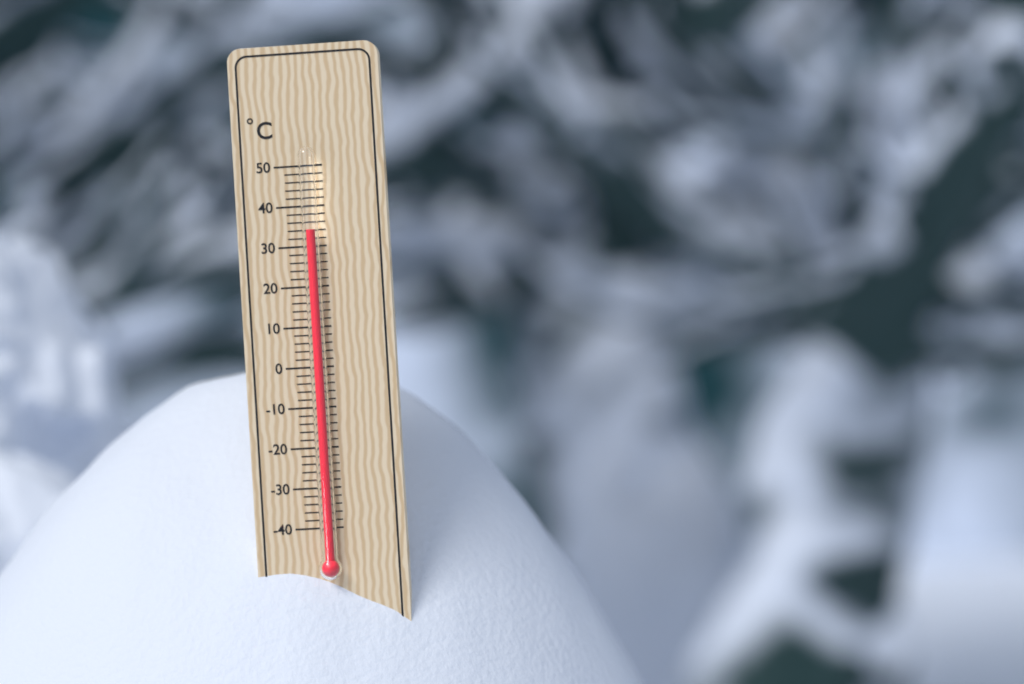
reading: 34 °C
